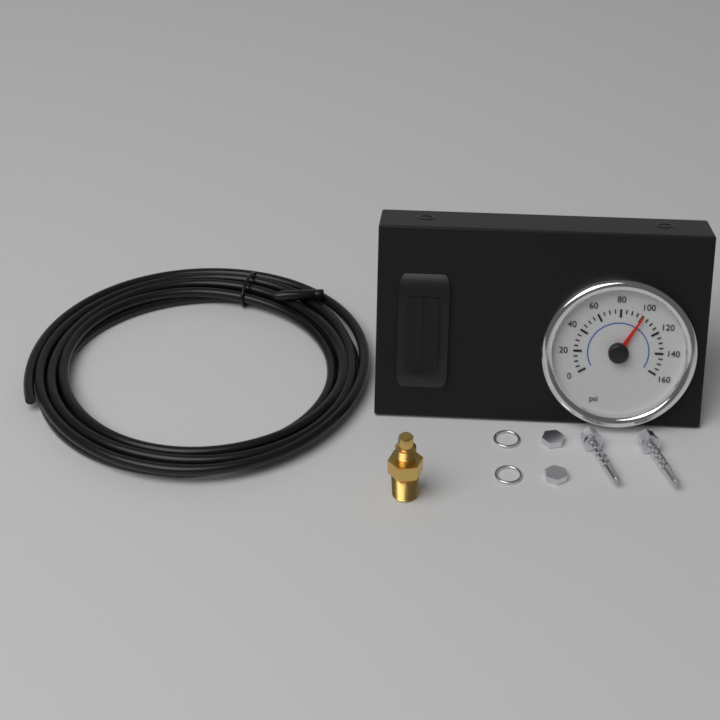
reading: 100 psi
